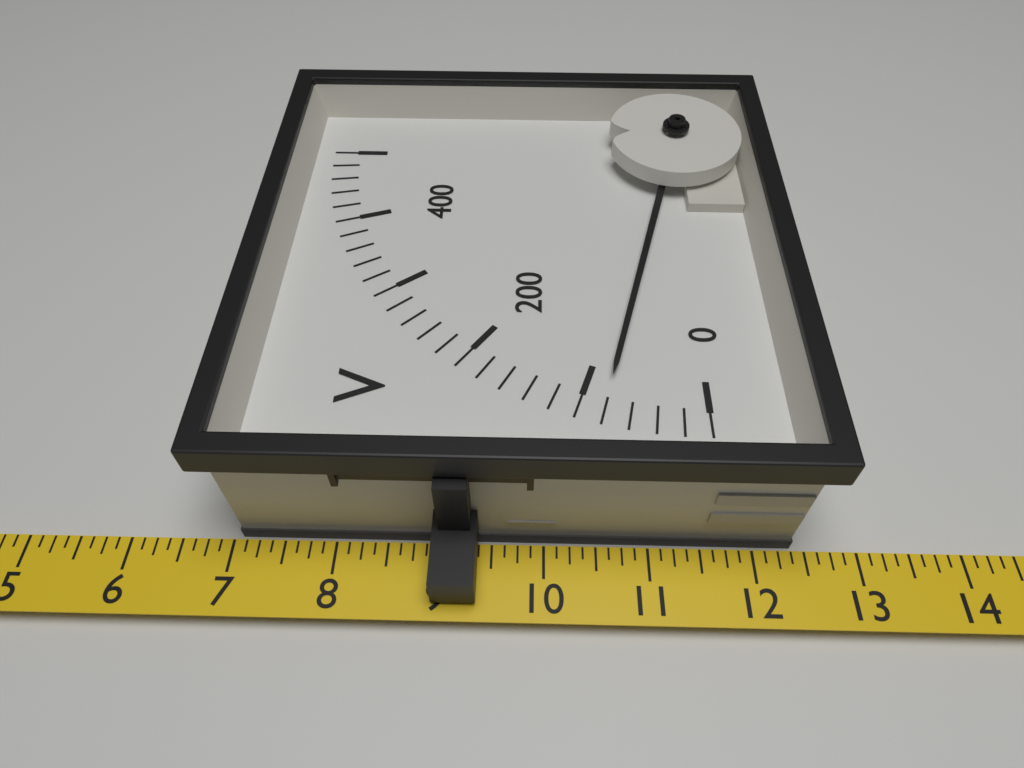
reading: 80 V
